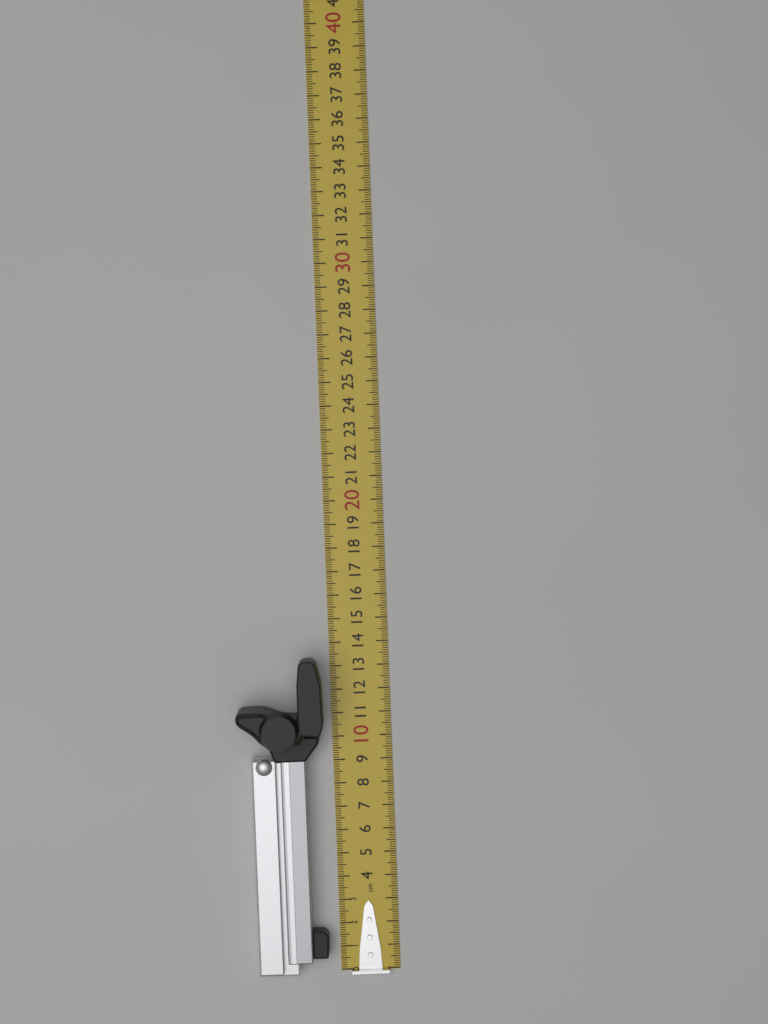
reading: 13.5 cm
